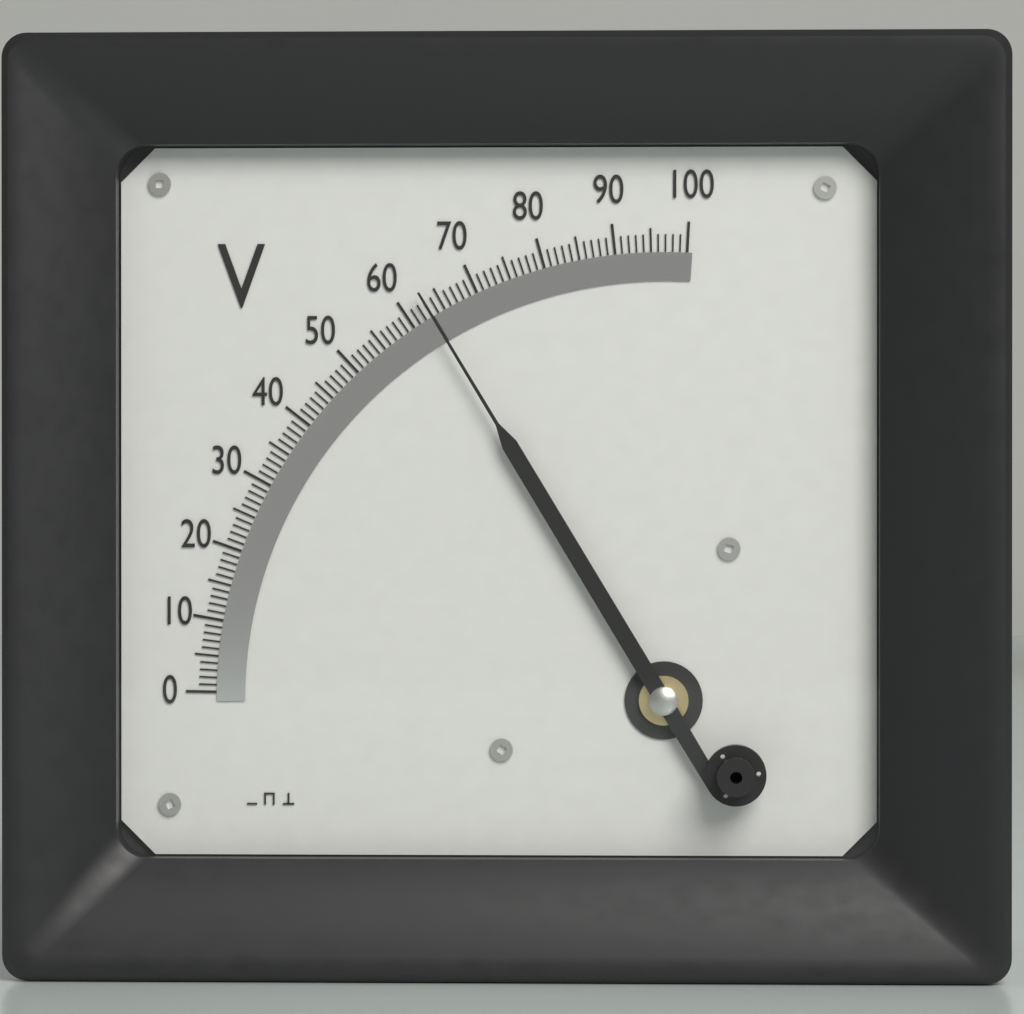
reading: 63 V
